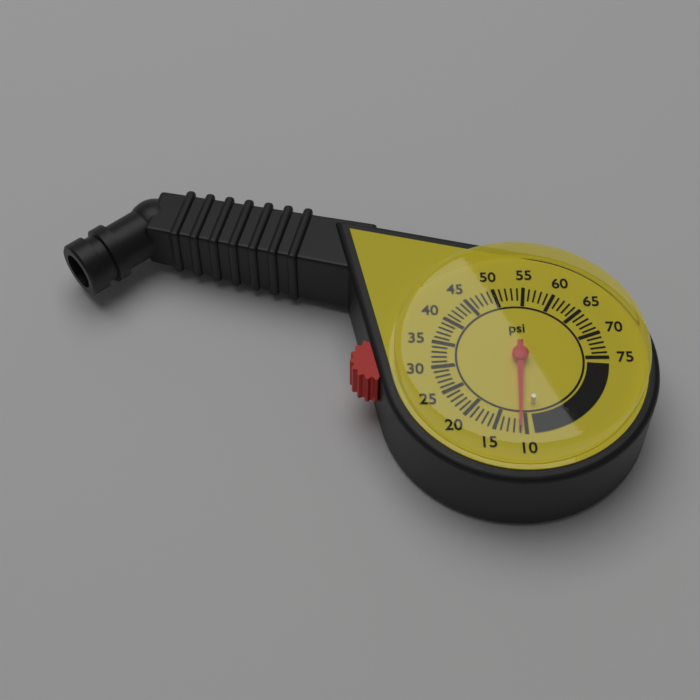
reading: 11 psi
